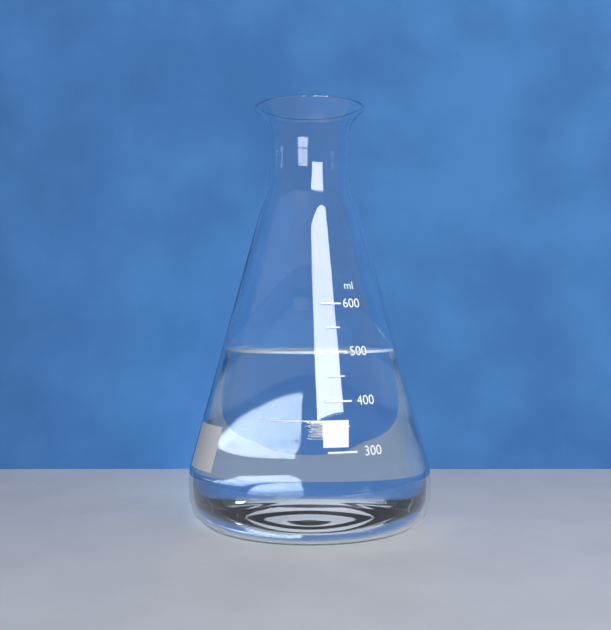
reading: 500 ml
